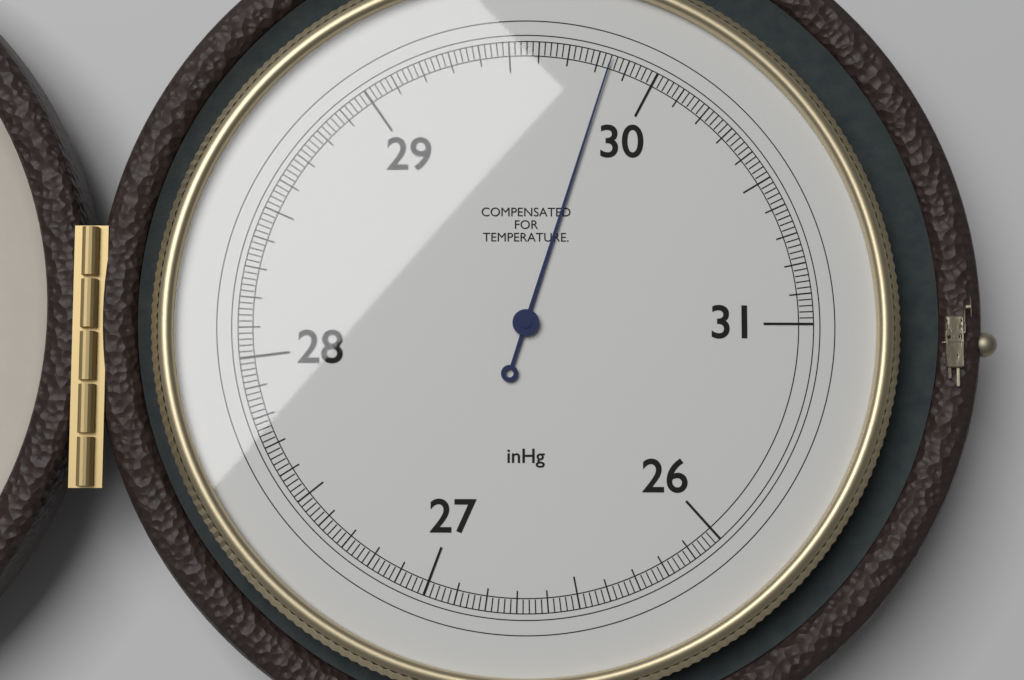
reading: 29.84 inHg
